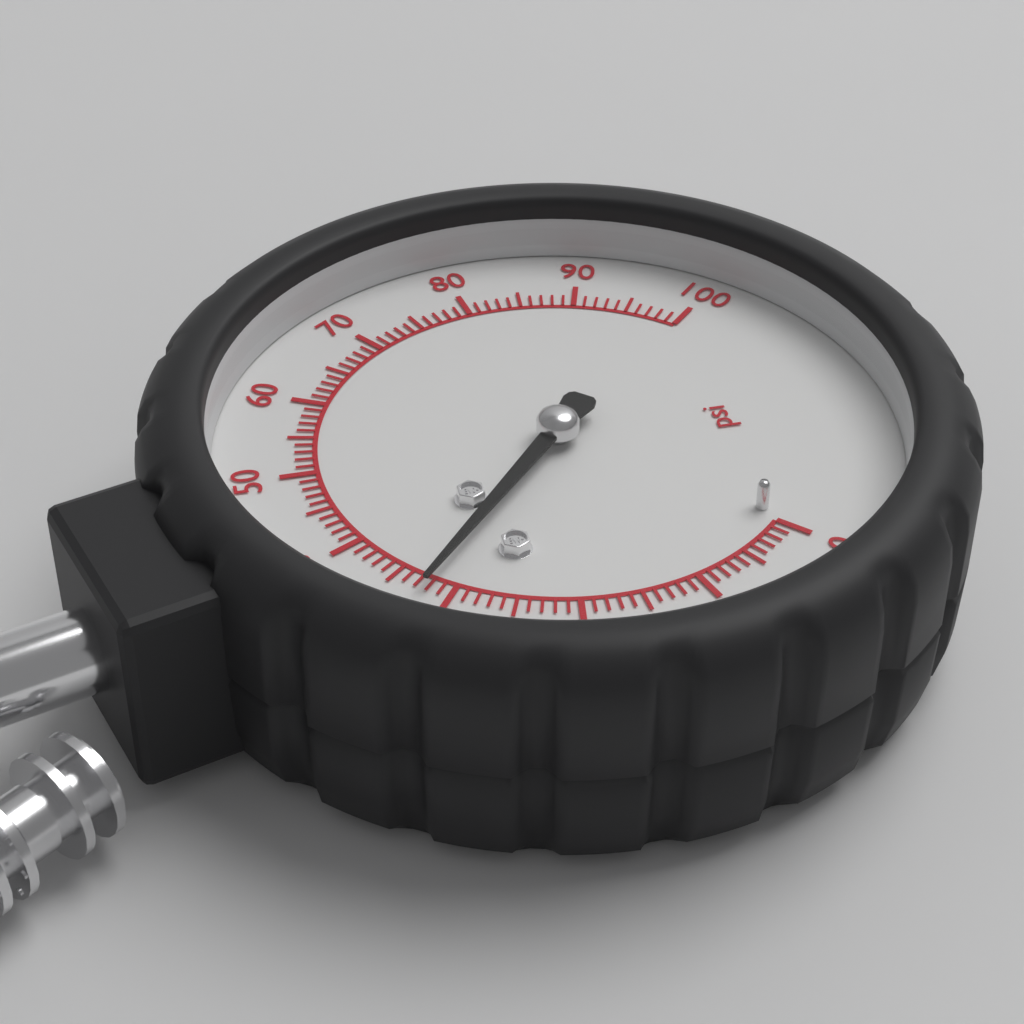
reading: 32 psi
